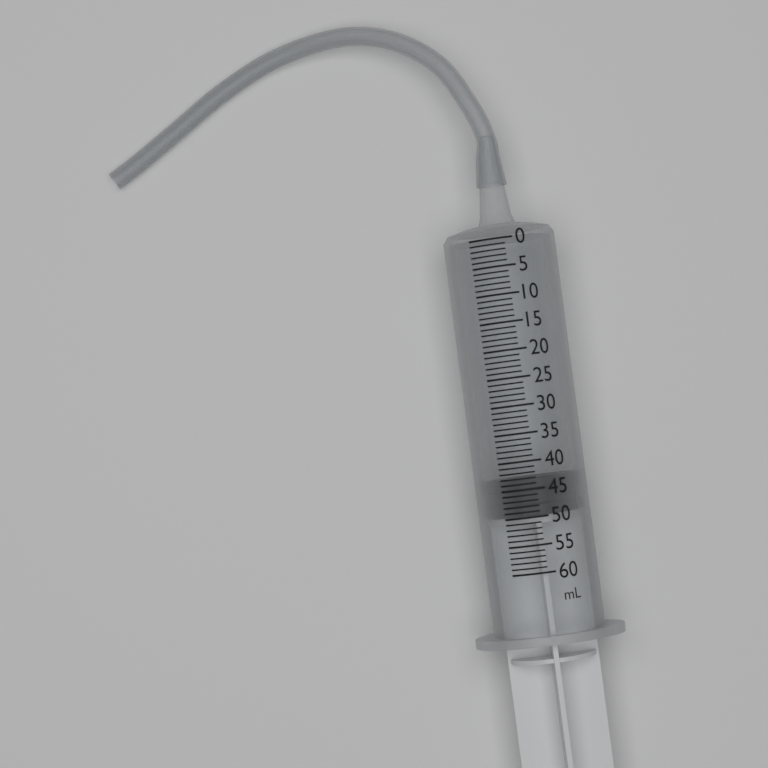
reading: 43 ml
